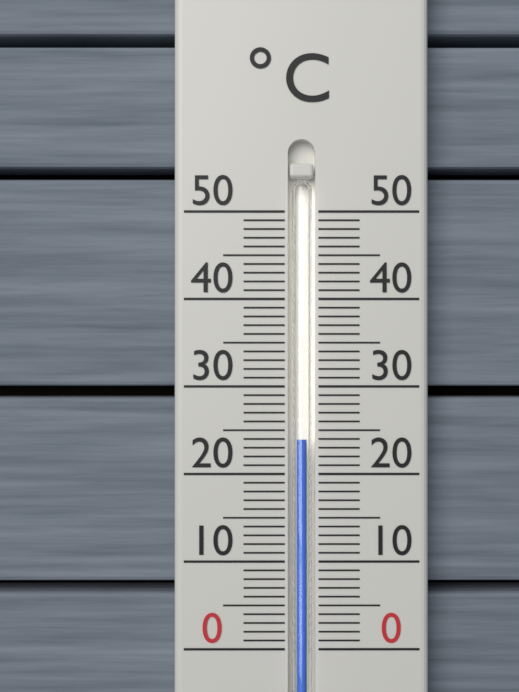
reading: 24 °C
